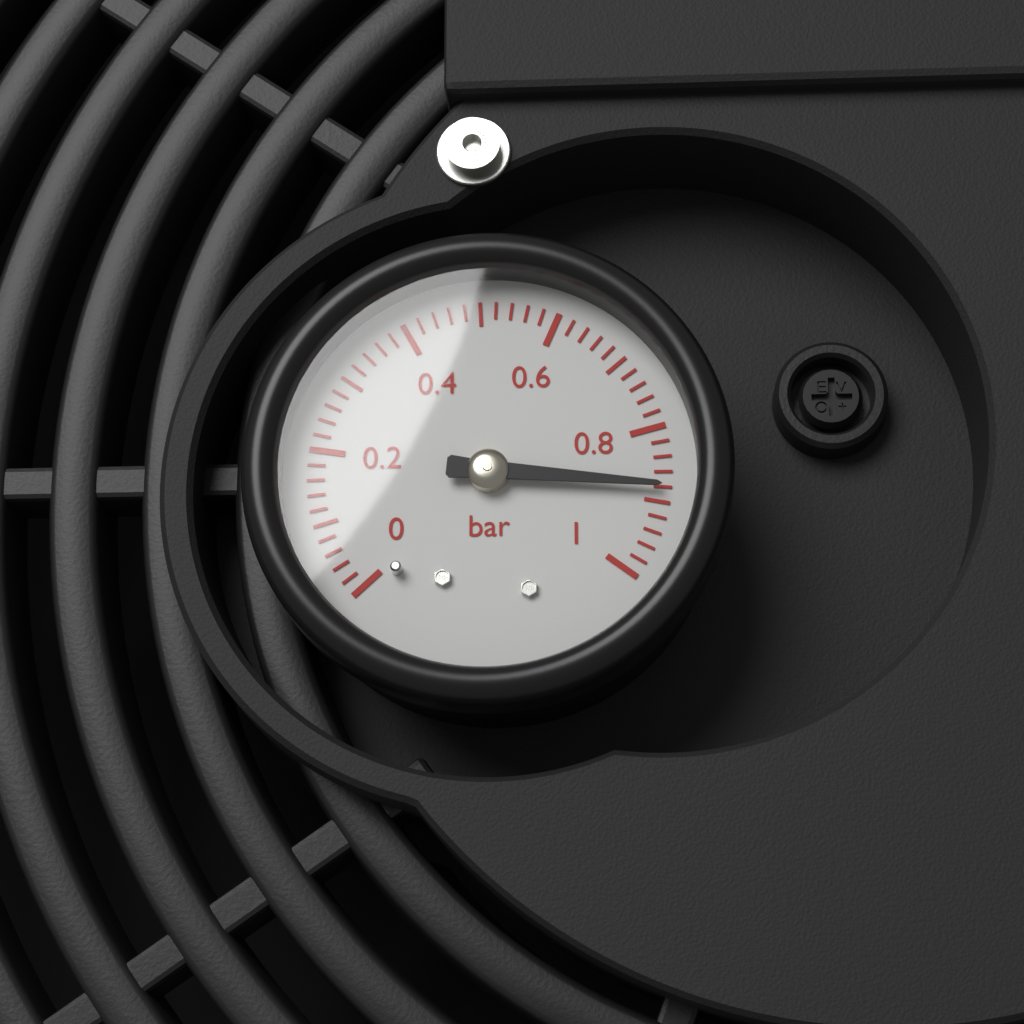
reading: 0.88 bar
